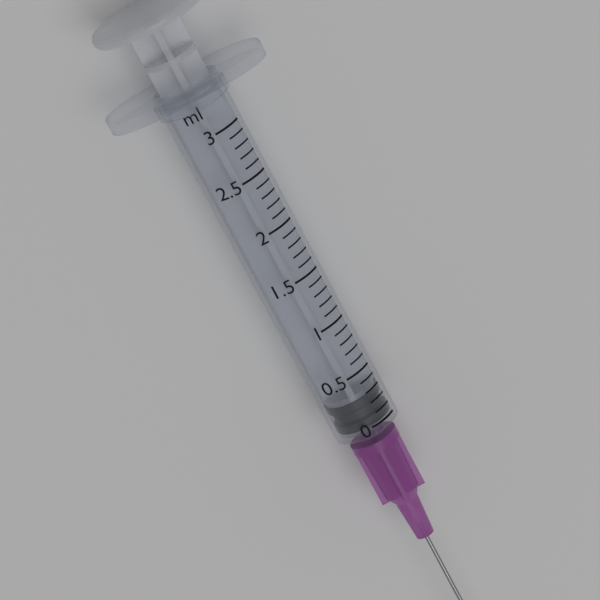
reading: 0.0 ml
